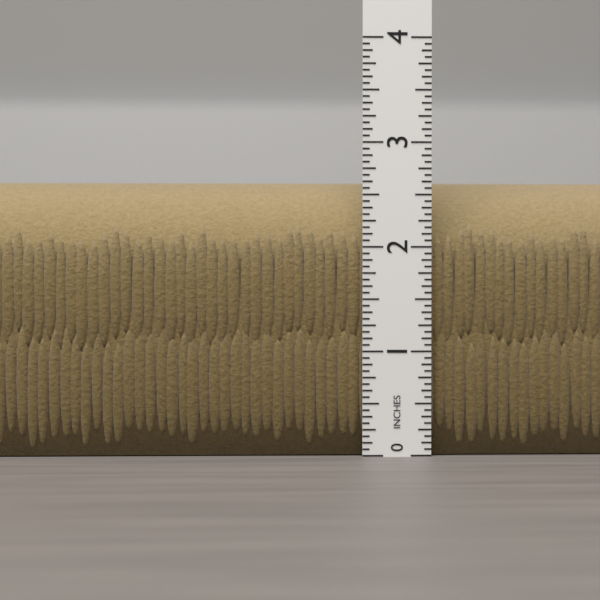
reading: 2.6875 in
